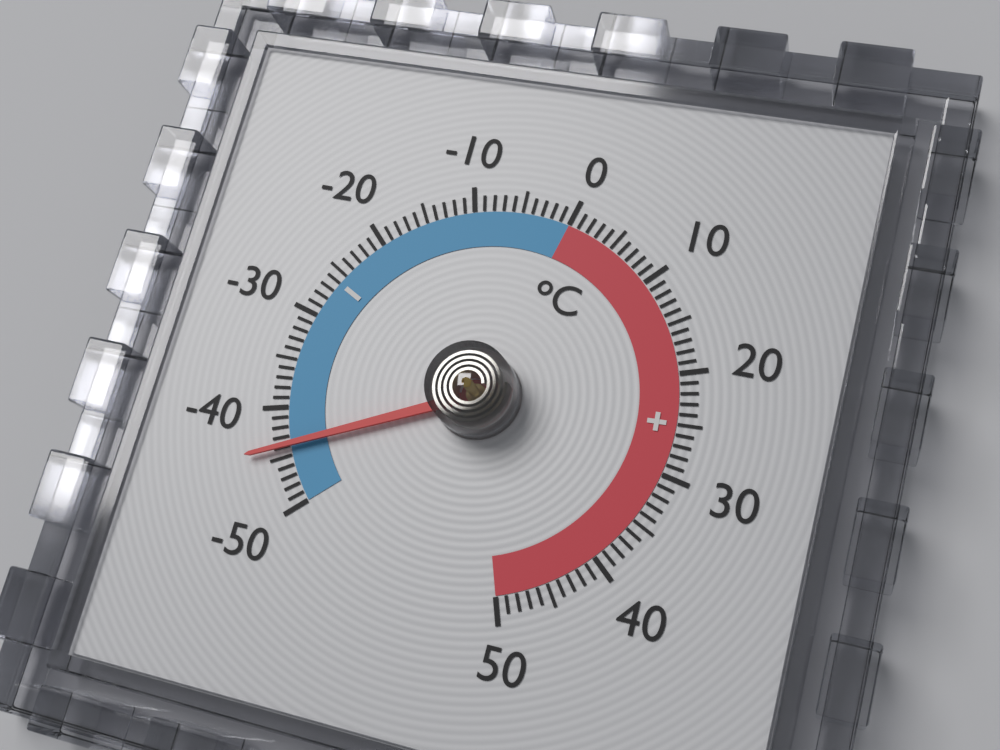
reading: -44 °C
